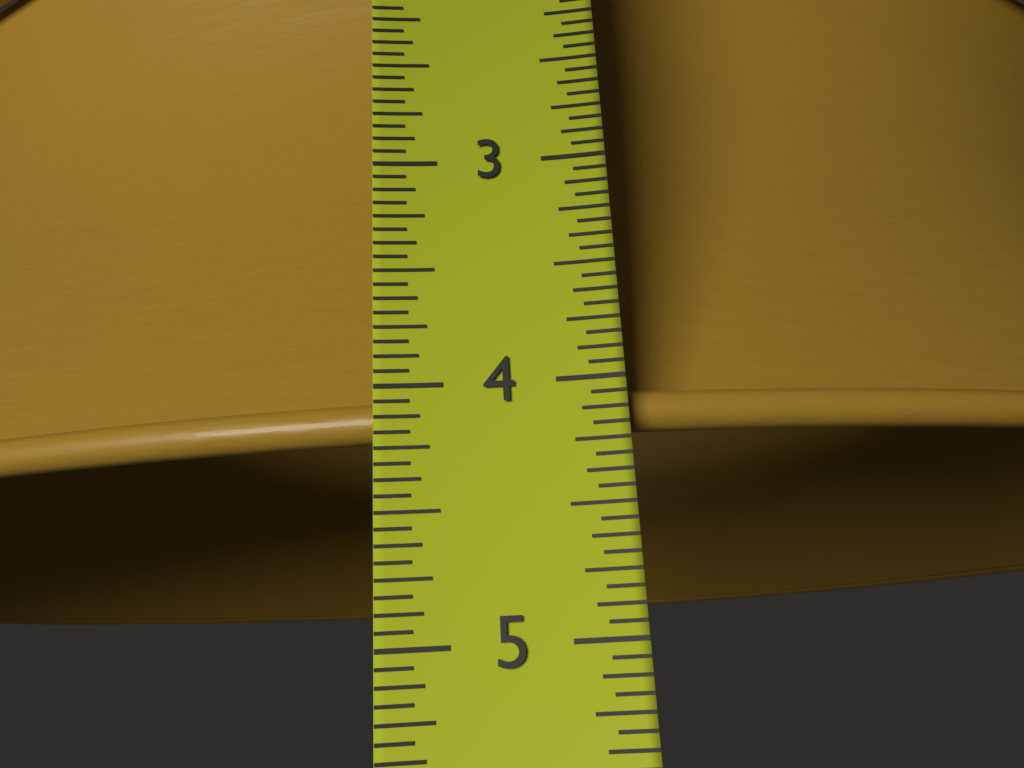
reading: 4.1875 in
